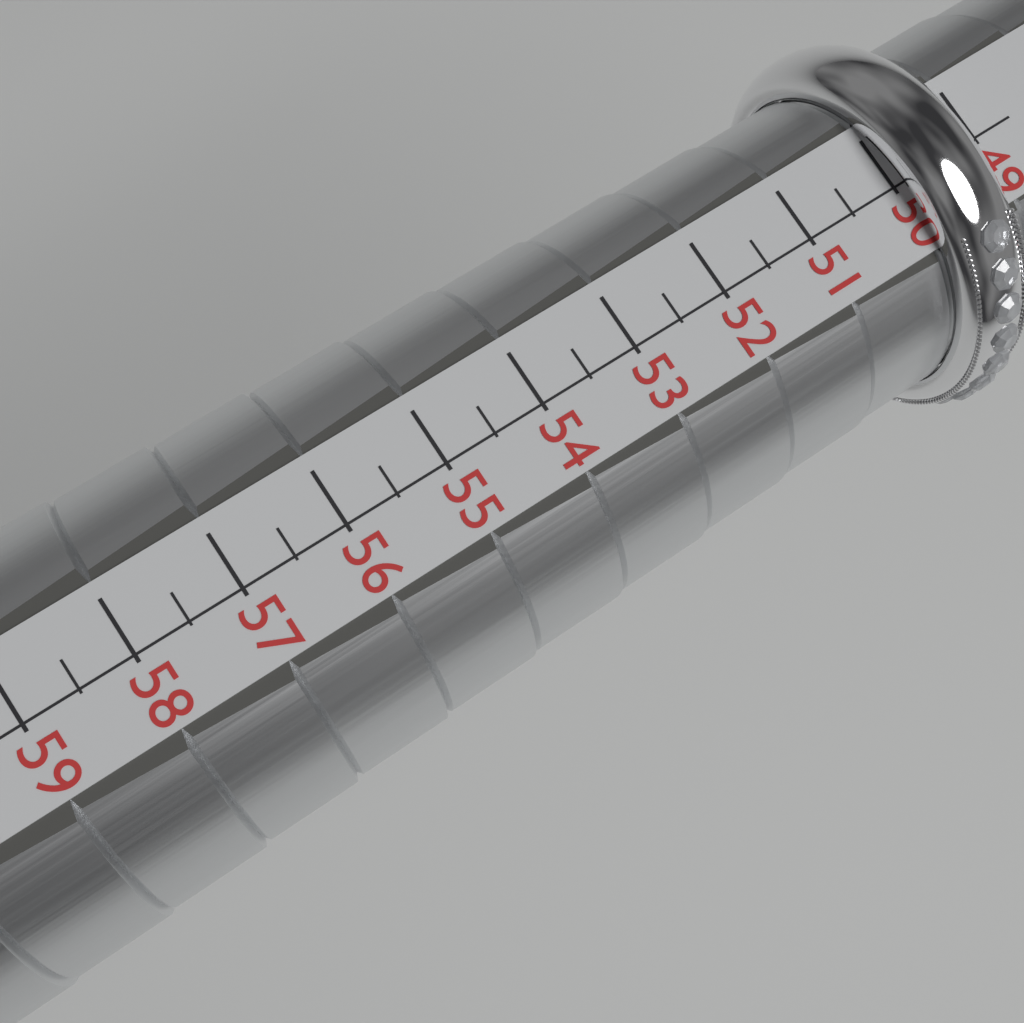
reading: 50.0 (no unit)
